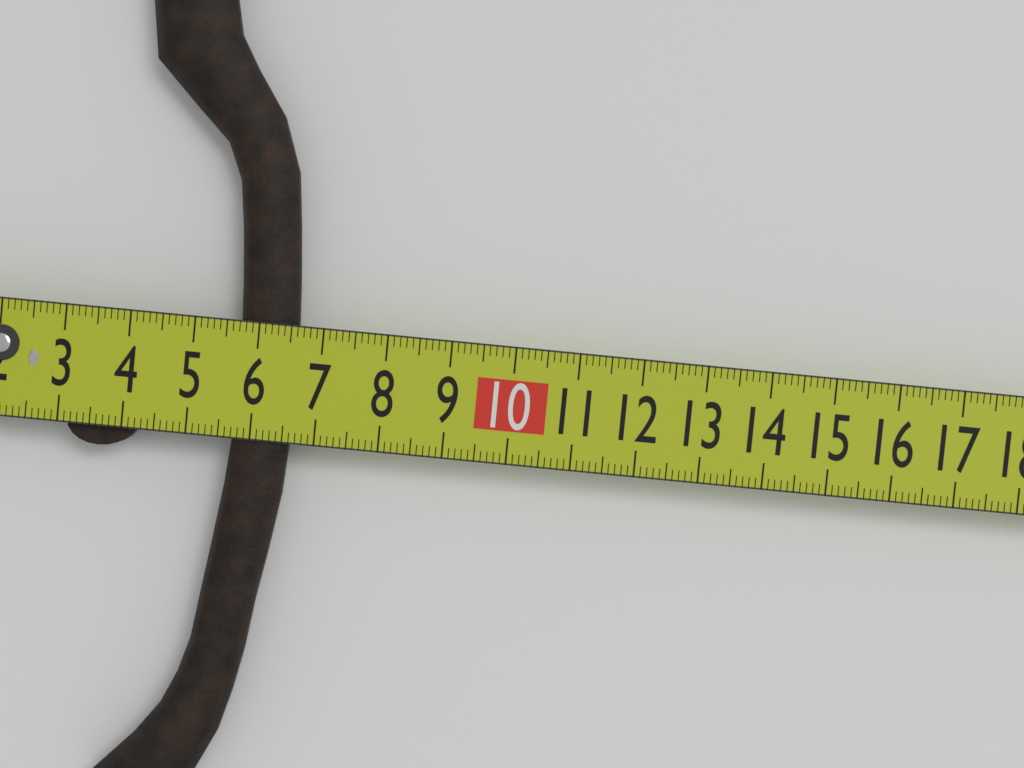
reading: 6.6 cm
